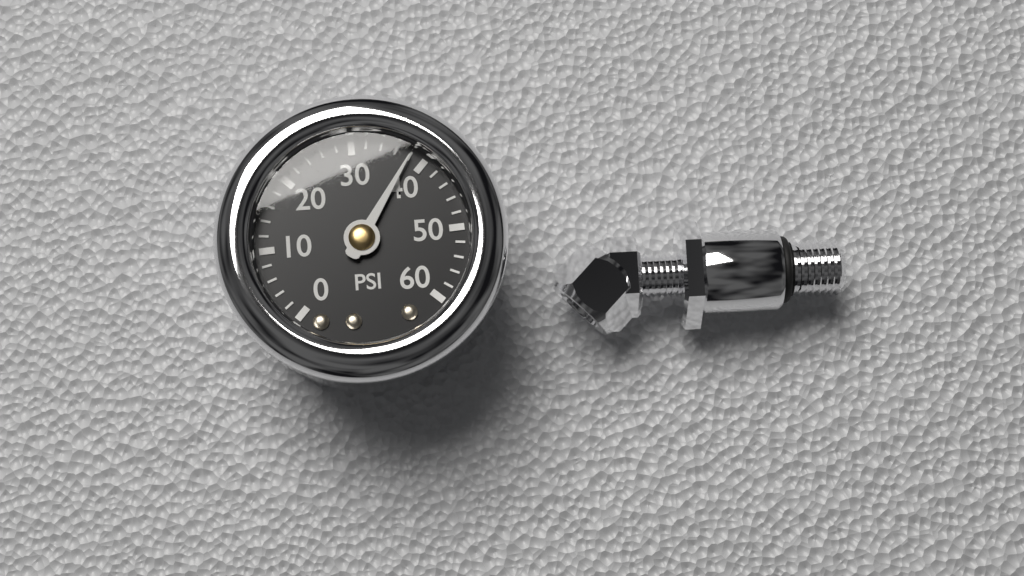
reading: 38 psi
